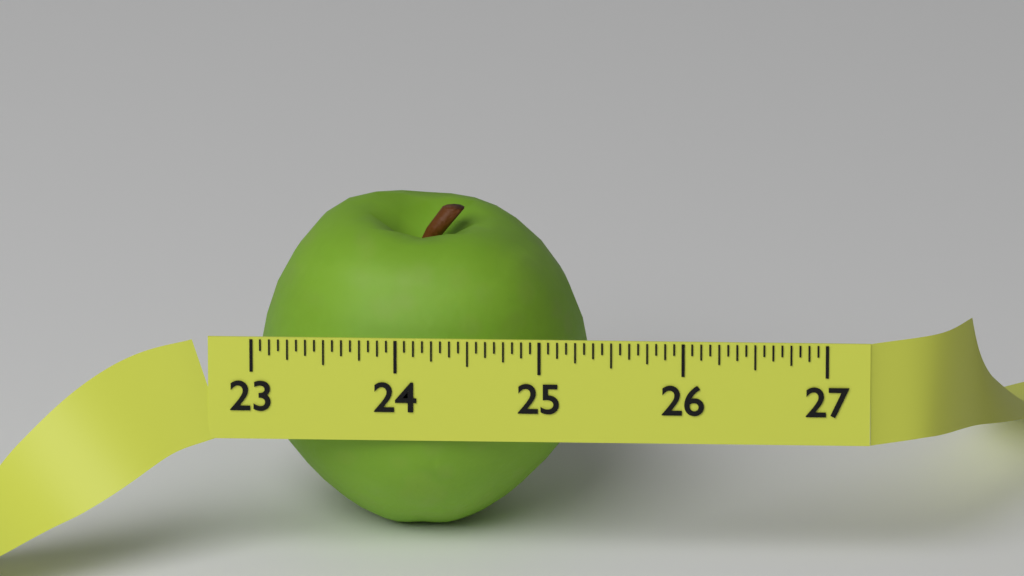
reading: 25.3125 (no unit)
